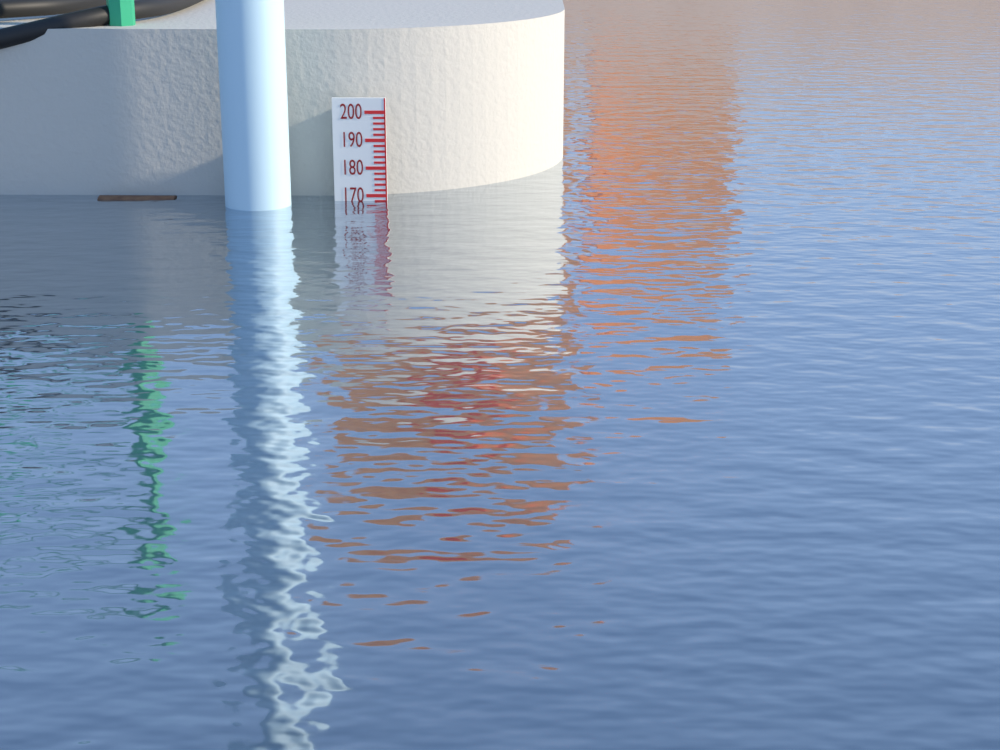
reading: 168 (no unit)
